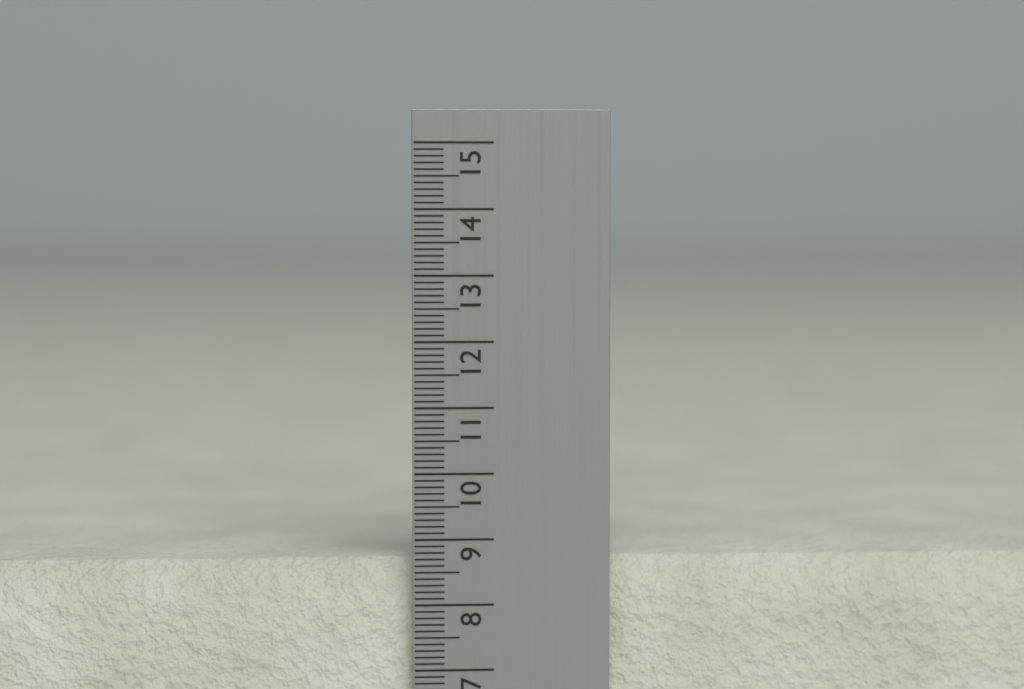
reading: 8.7 cm
